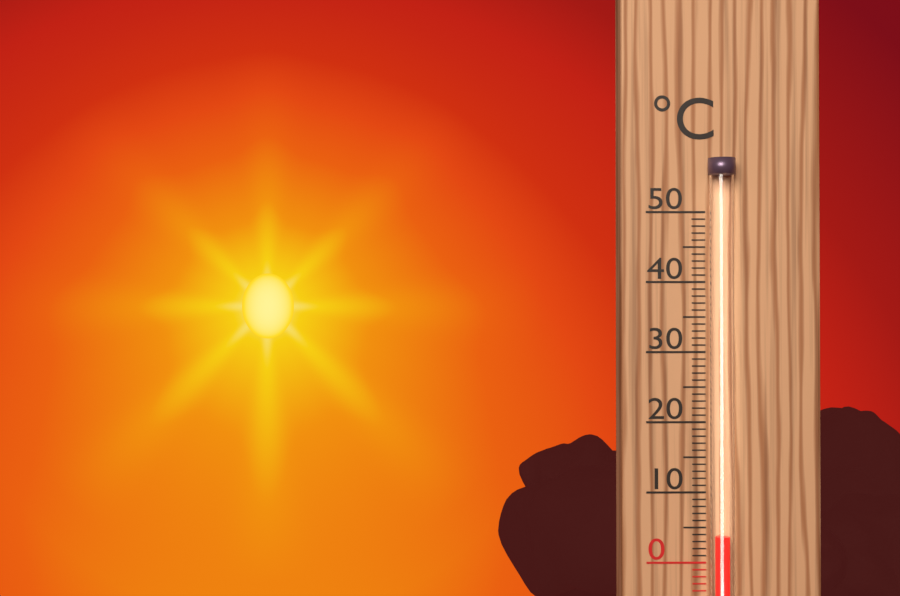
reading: 4 °C
